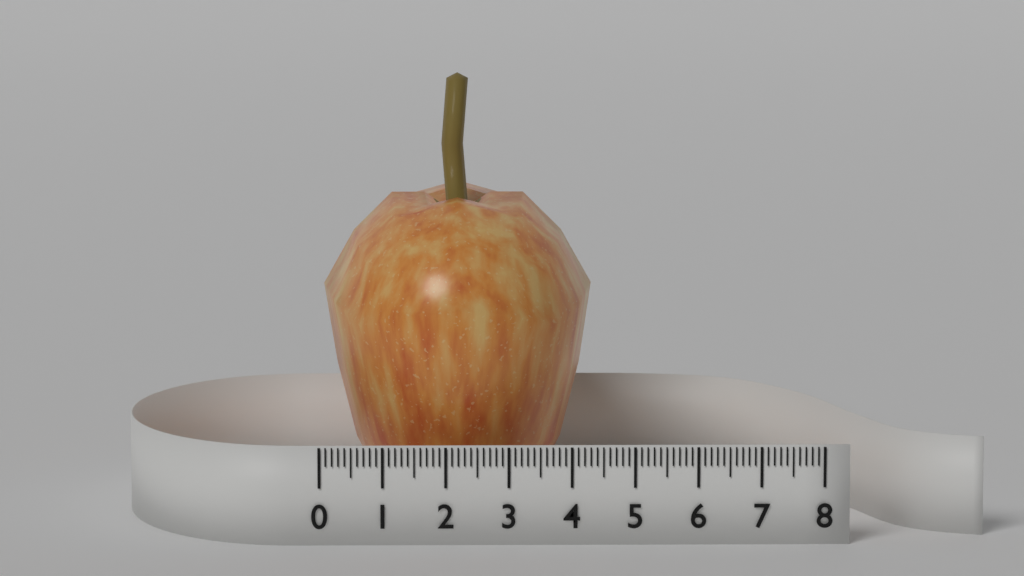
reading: 4.4 (no unit)
